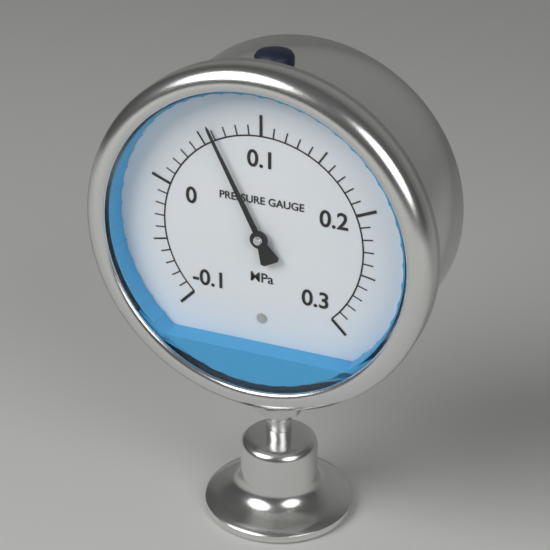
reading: 0.06 MPa
